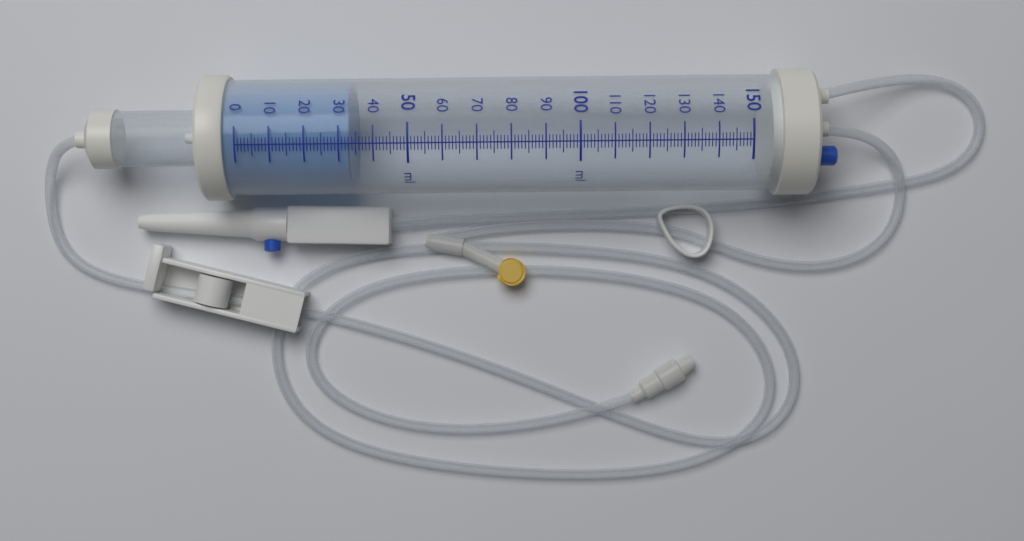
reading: 33 ml
